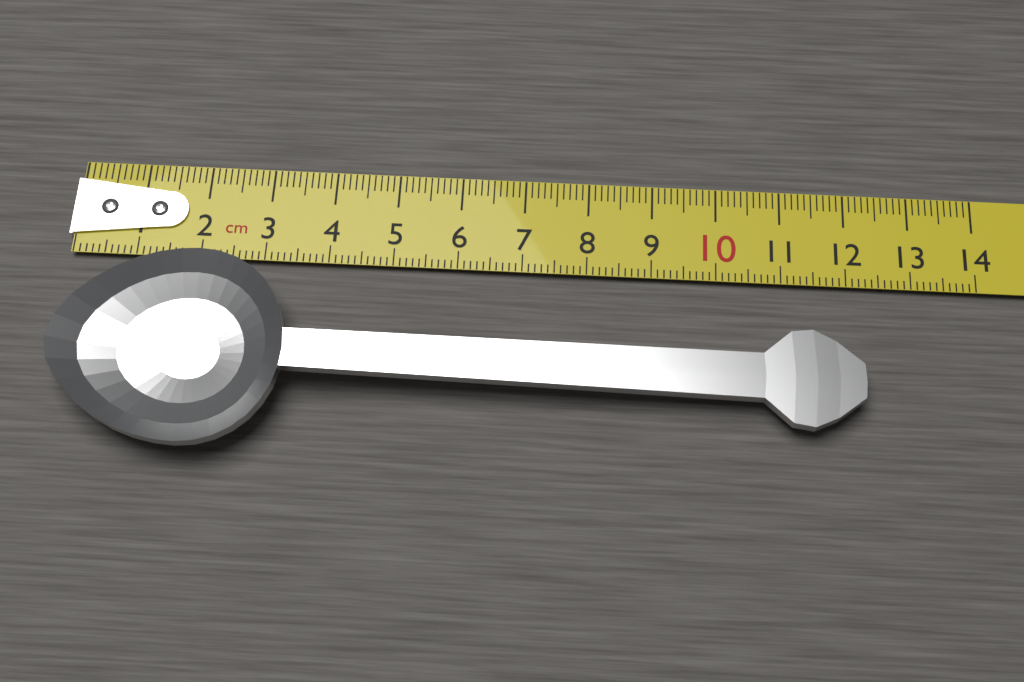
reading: 12.2 cm
